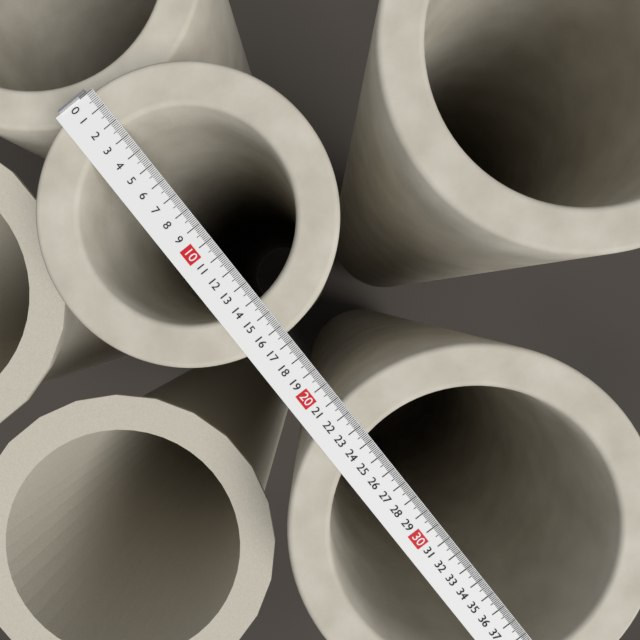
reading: 16.5 (no unit)
